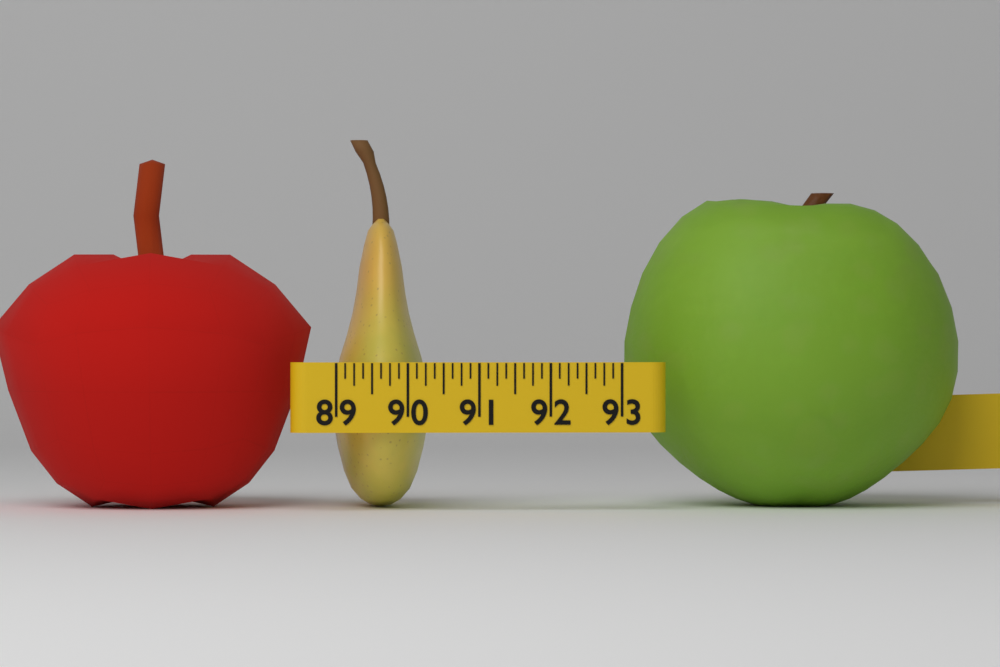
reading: 90.375 (no unit)
